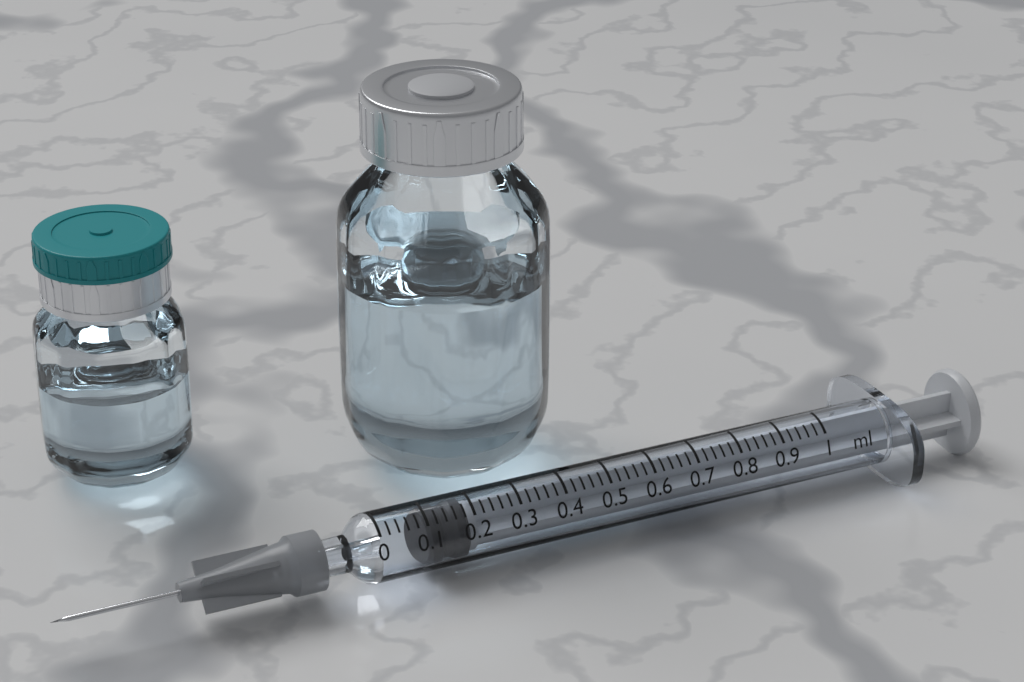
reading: 0.10 ml
